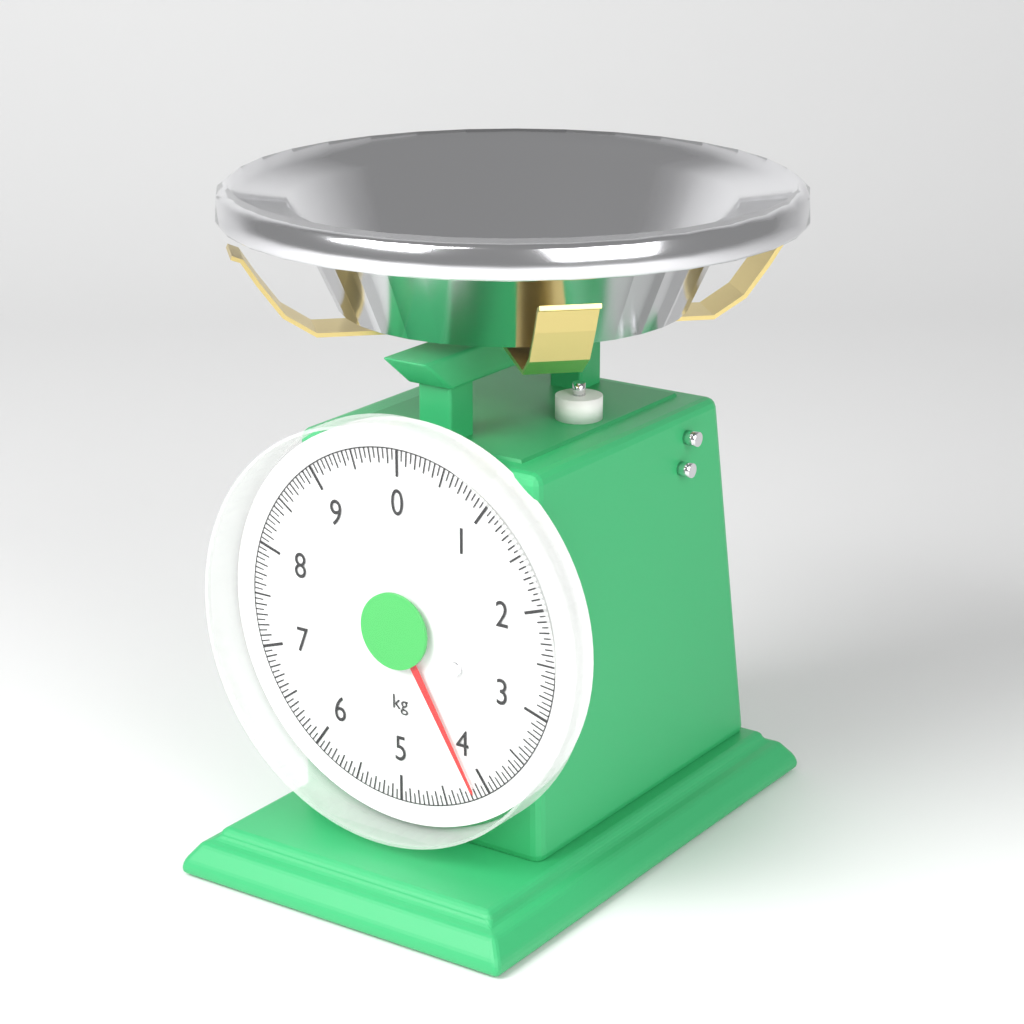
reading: 4.15 kg
